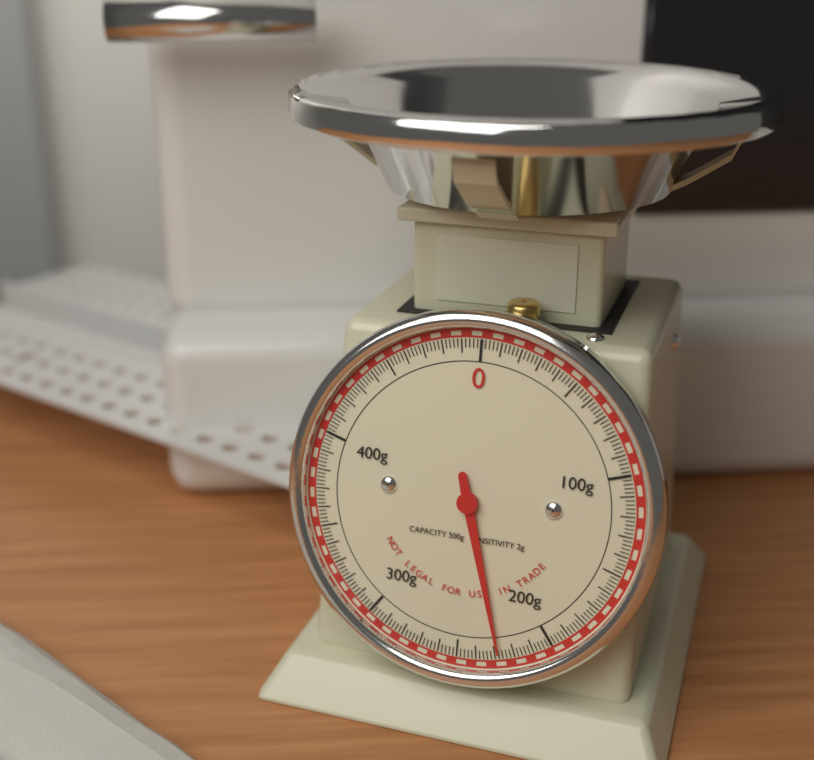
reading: 228 g
